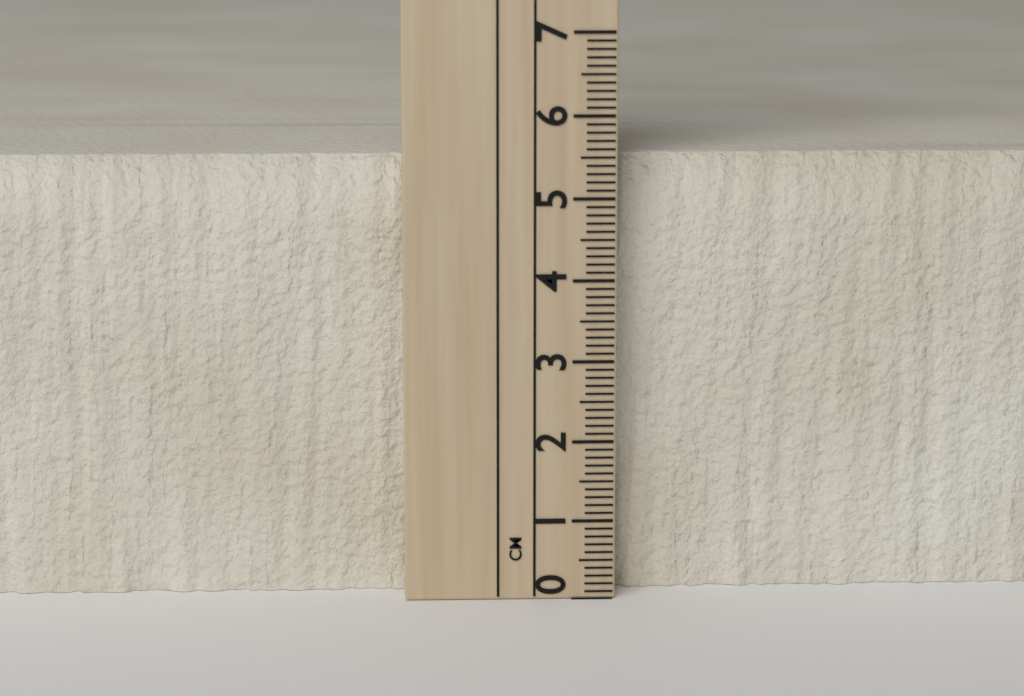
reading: 5.5 cm
